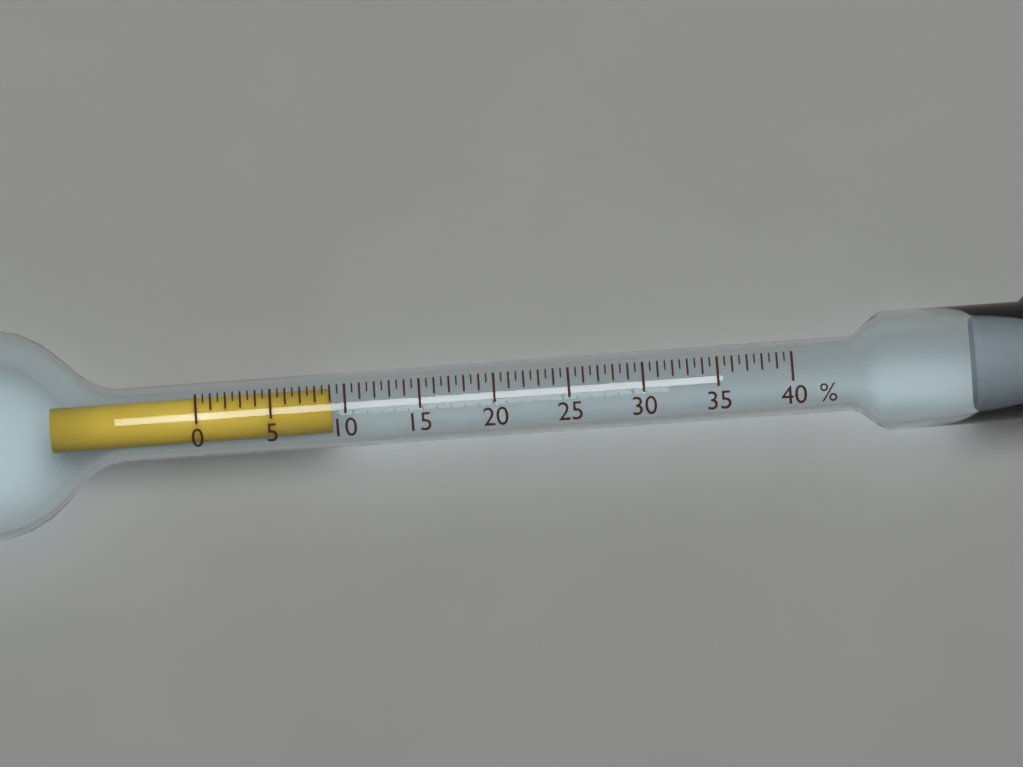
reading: 9.0 %
